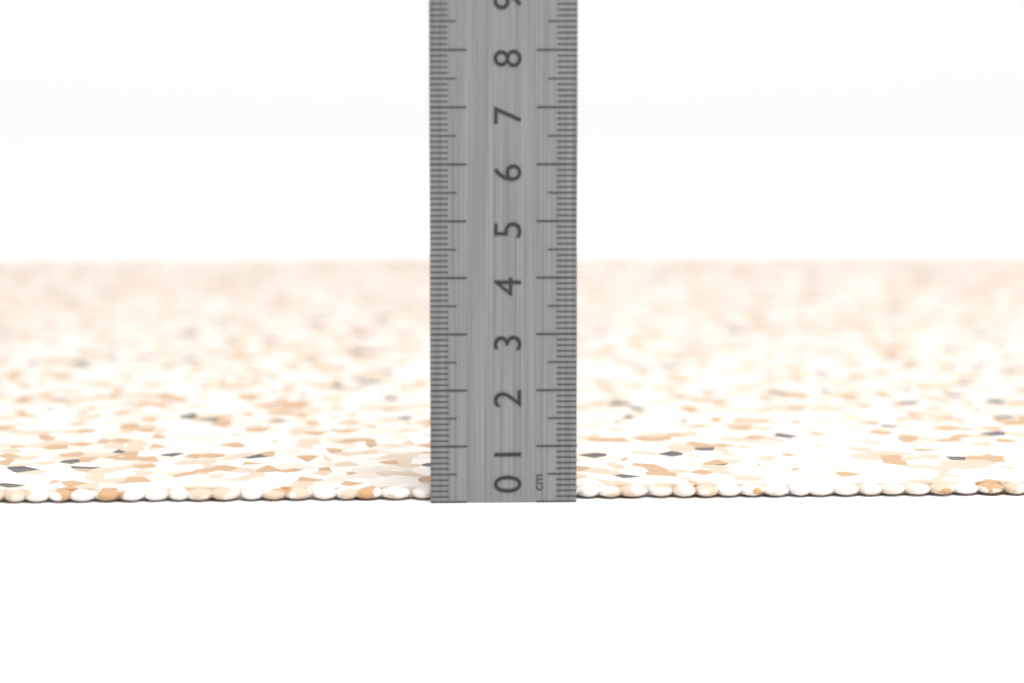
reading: 0.2 cm
